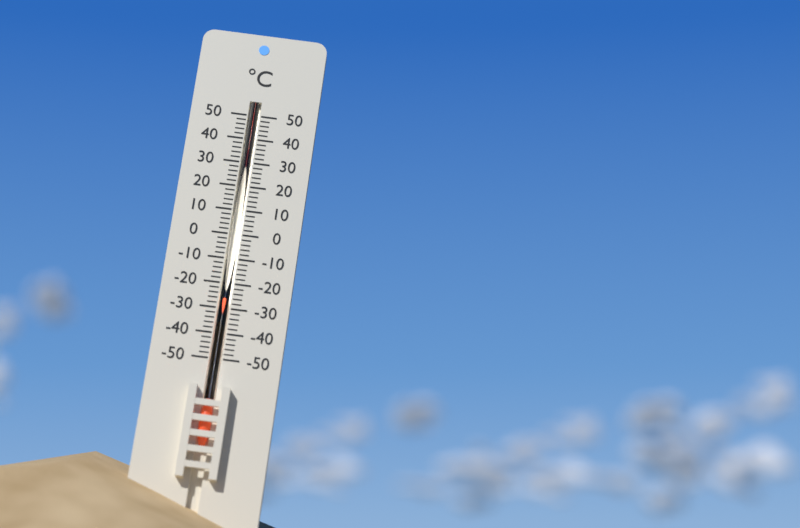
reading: -26 °C
